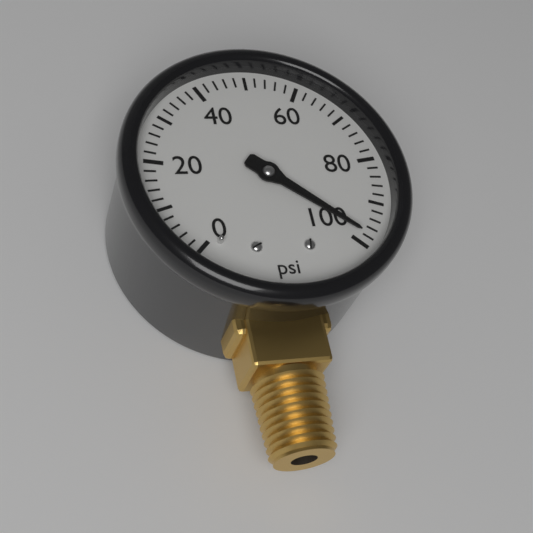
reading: 98 psi
